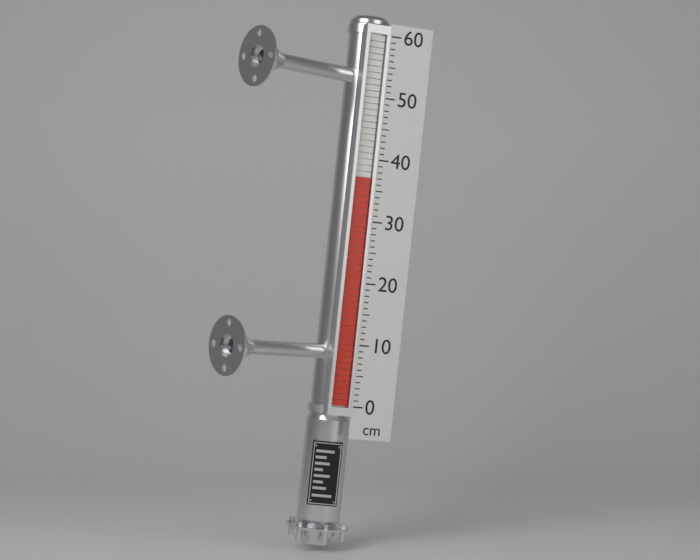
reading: 37 cm
